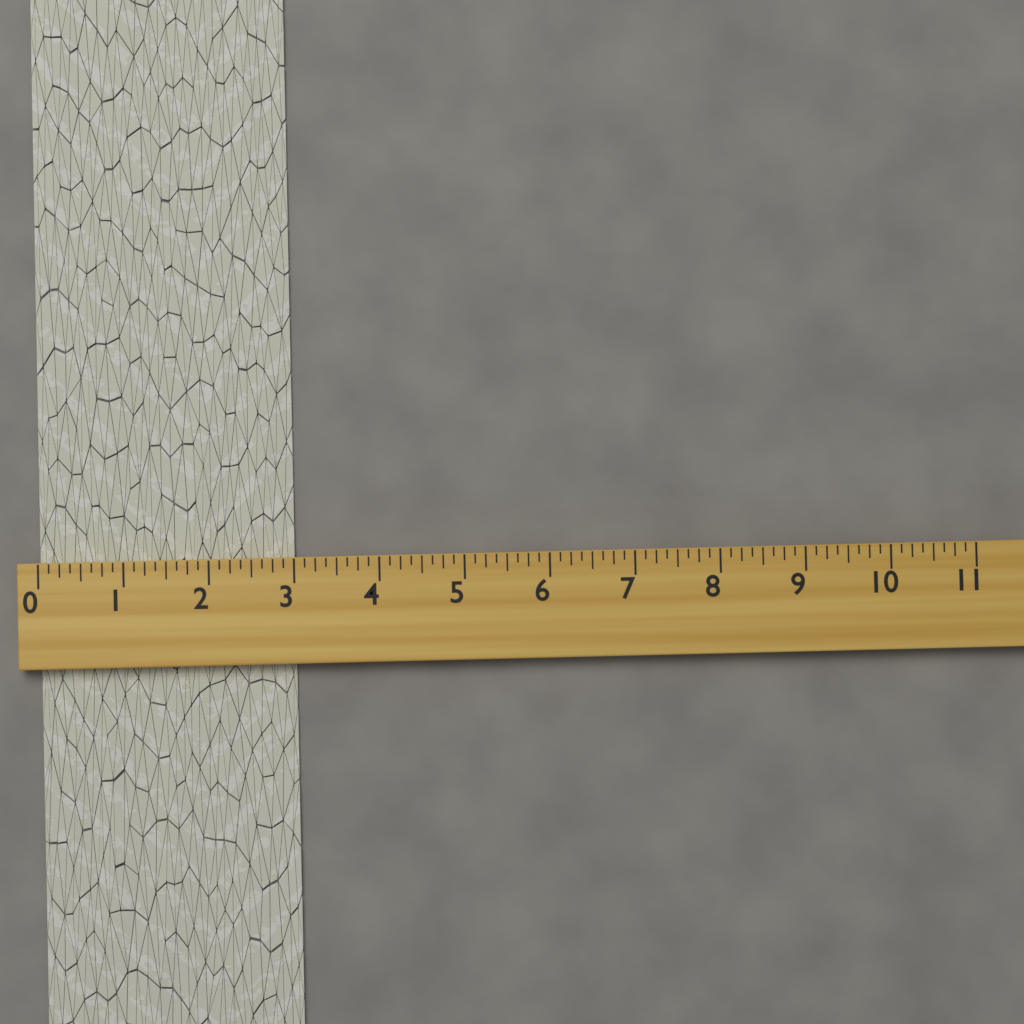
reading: 3.000 (no unit)
